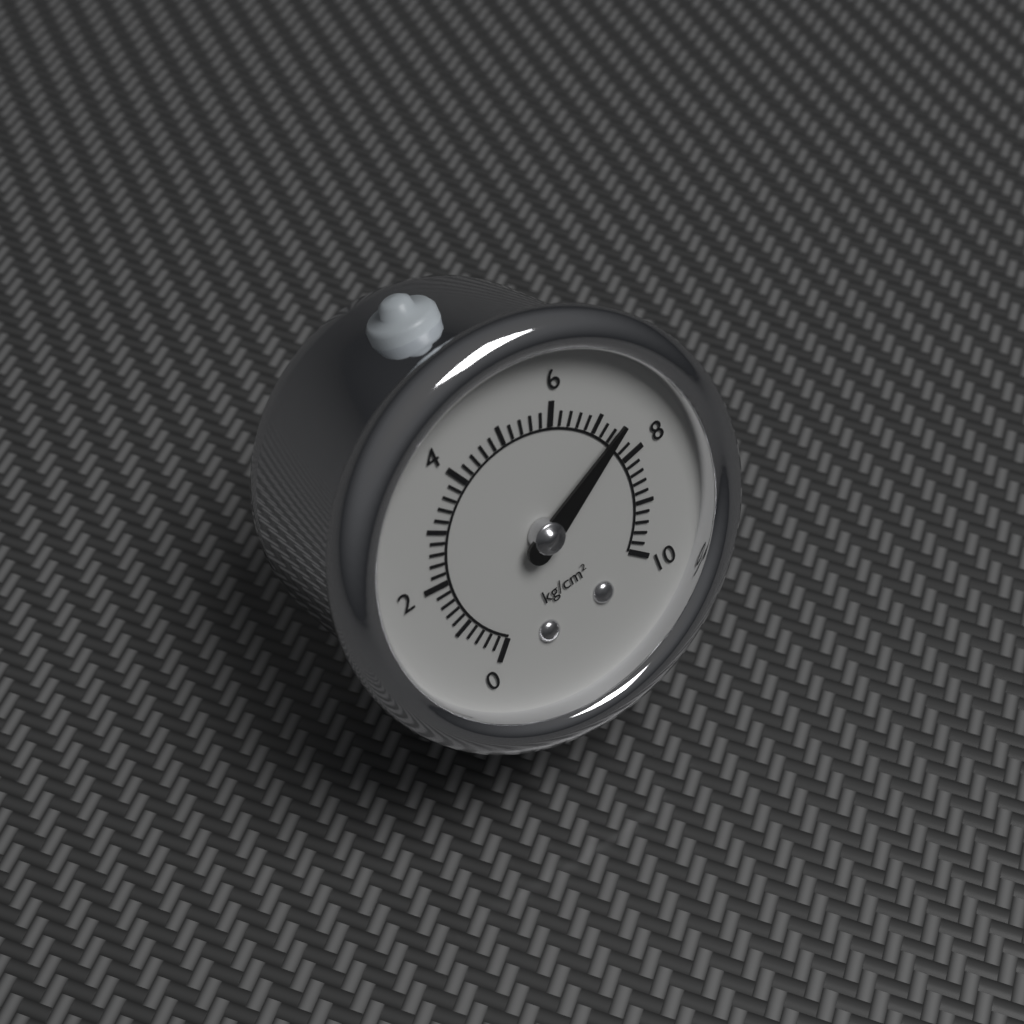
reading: 7.4 kg/cm²
